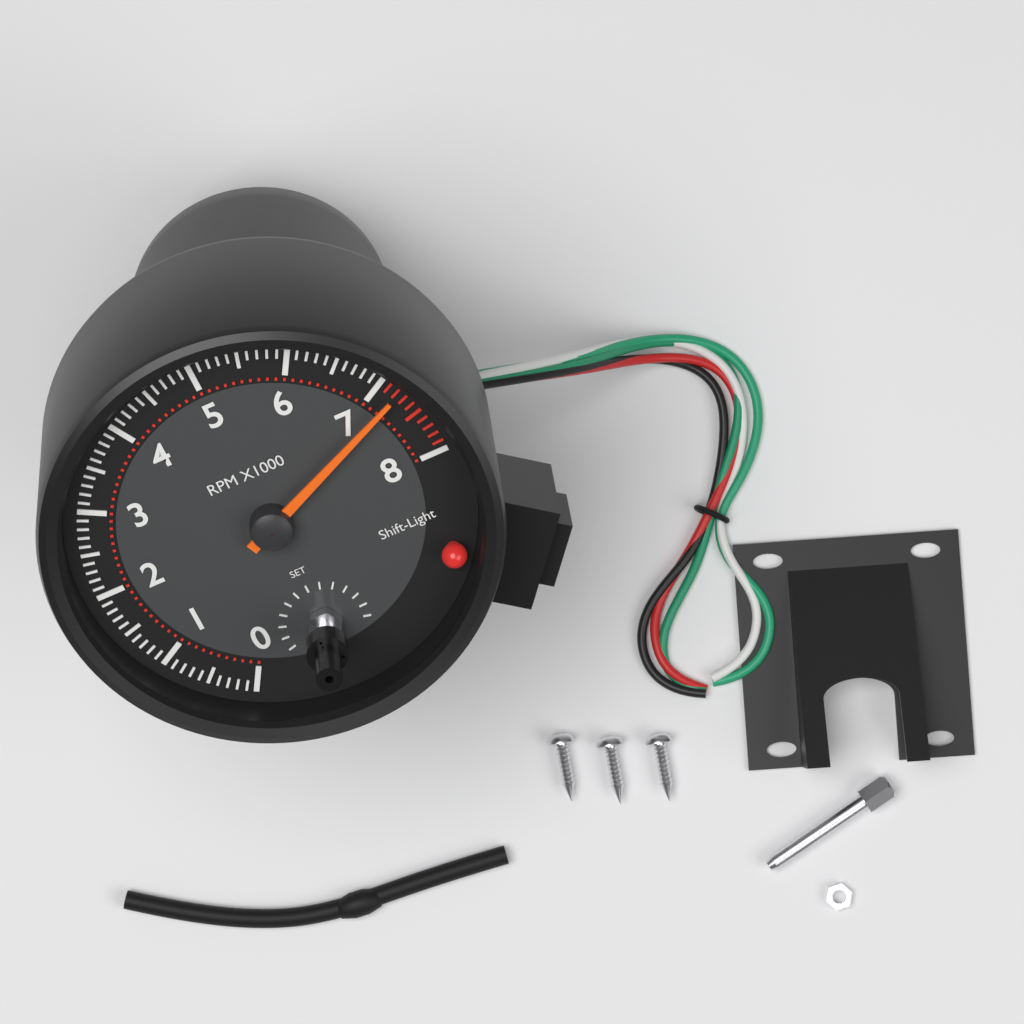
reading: 7200 RPM
